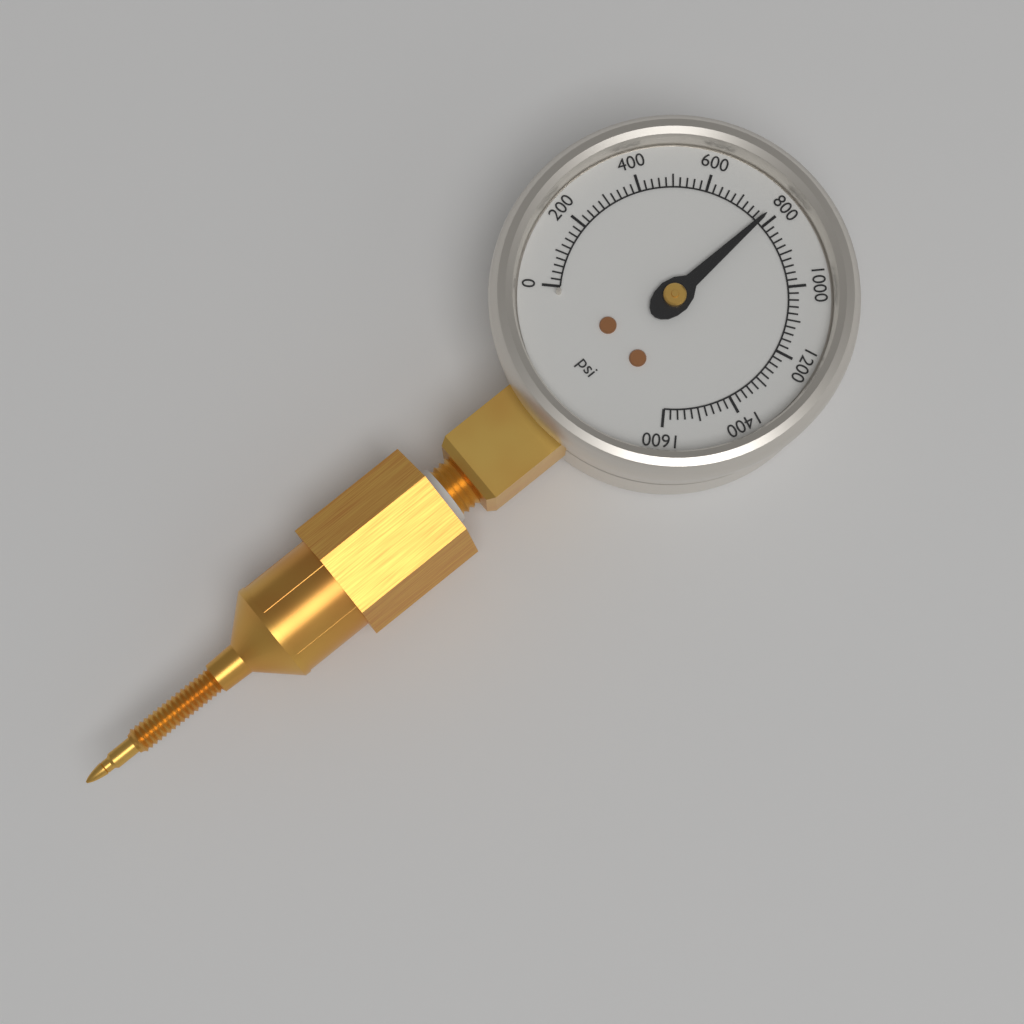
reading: 780 psi
